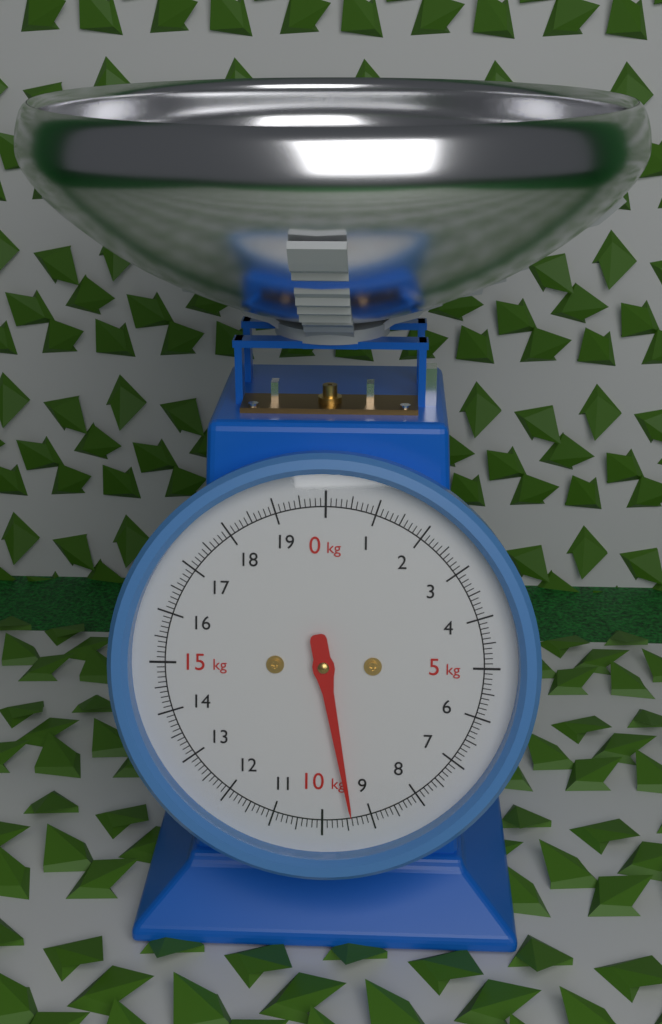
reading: 9.4 kg
